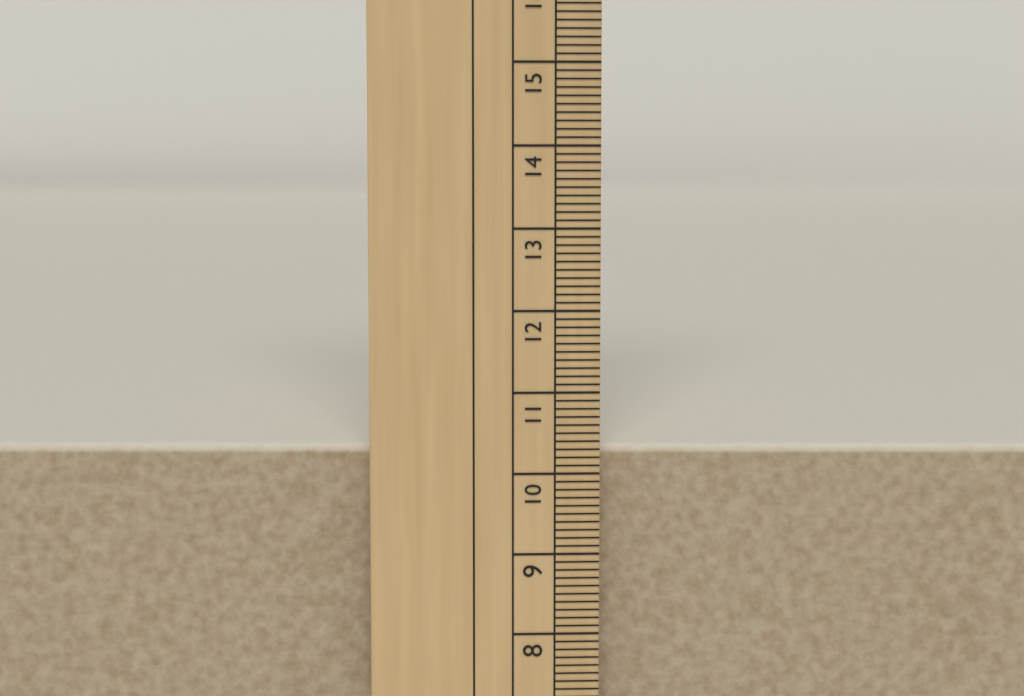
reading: 10.3 cm
